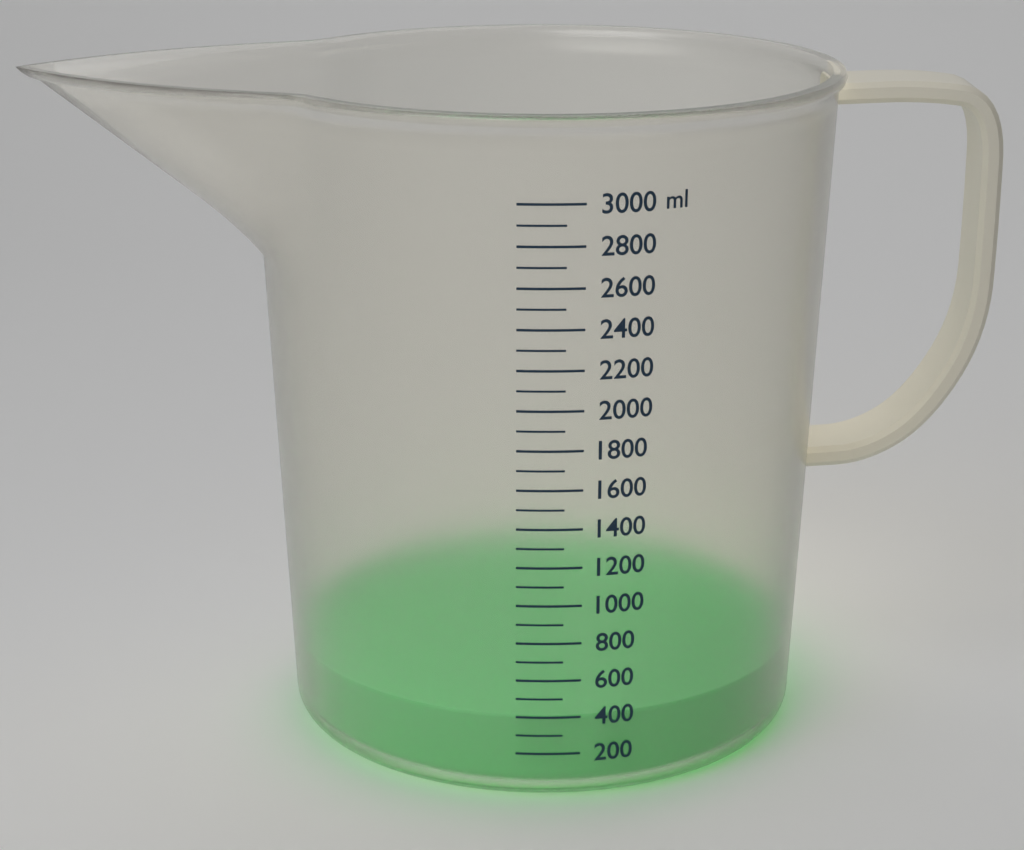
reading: 400 ml
